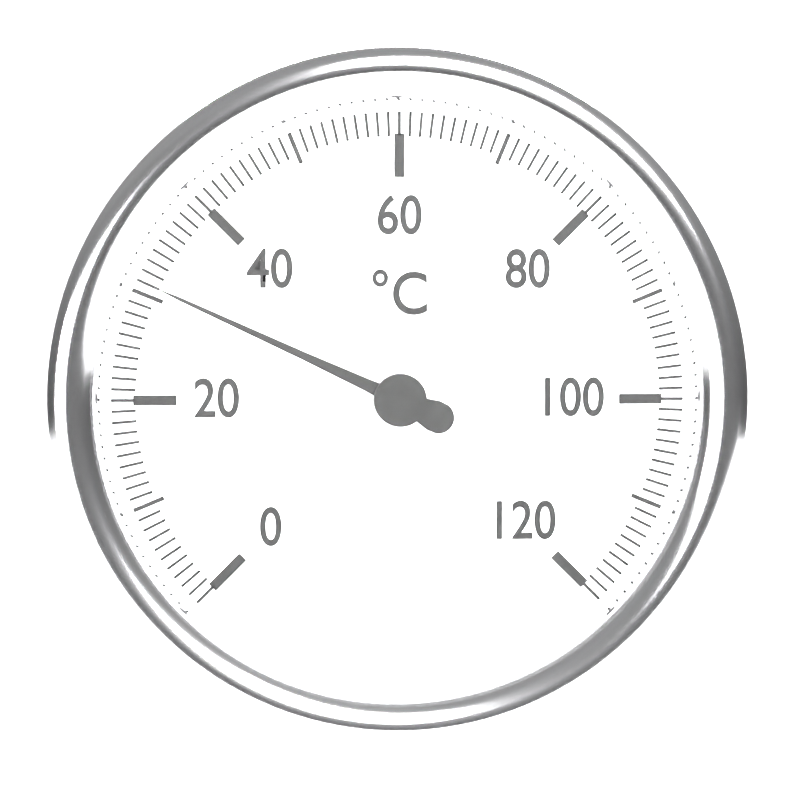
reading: 31 °C
